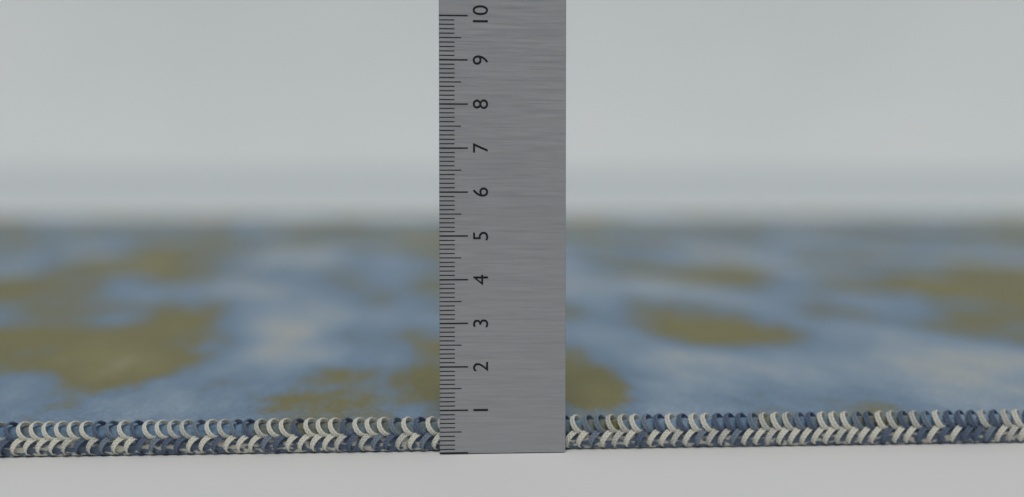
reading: 0.7 (no unit)
